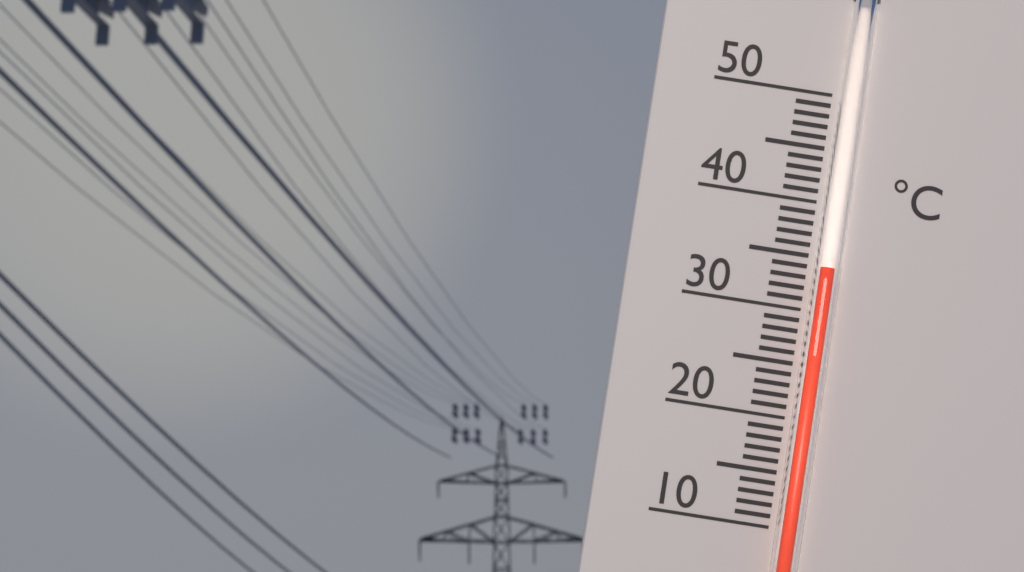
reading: 34 °C
